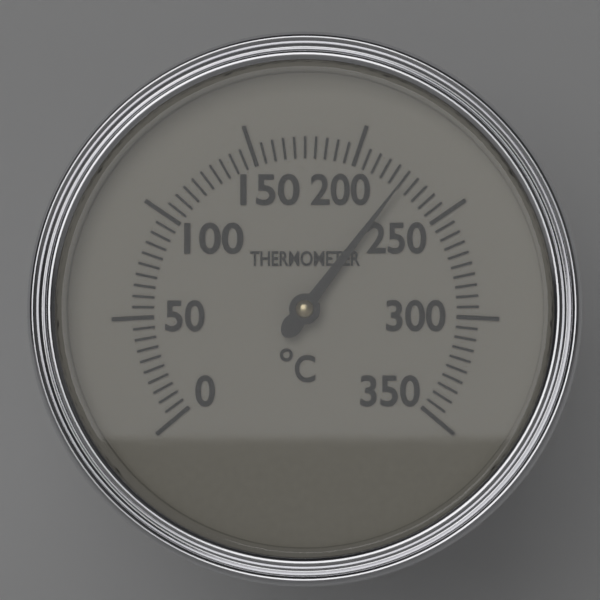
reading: 225 °C
